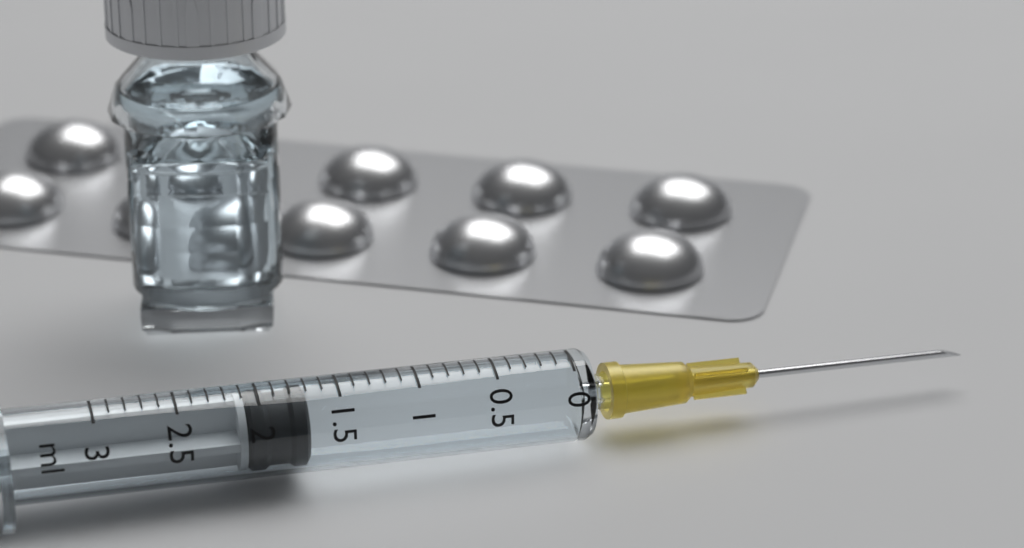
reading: 1.7 ml
